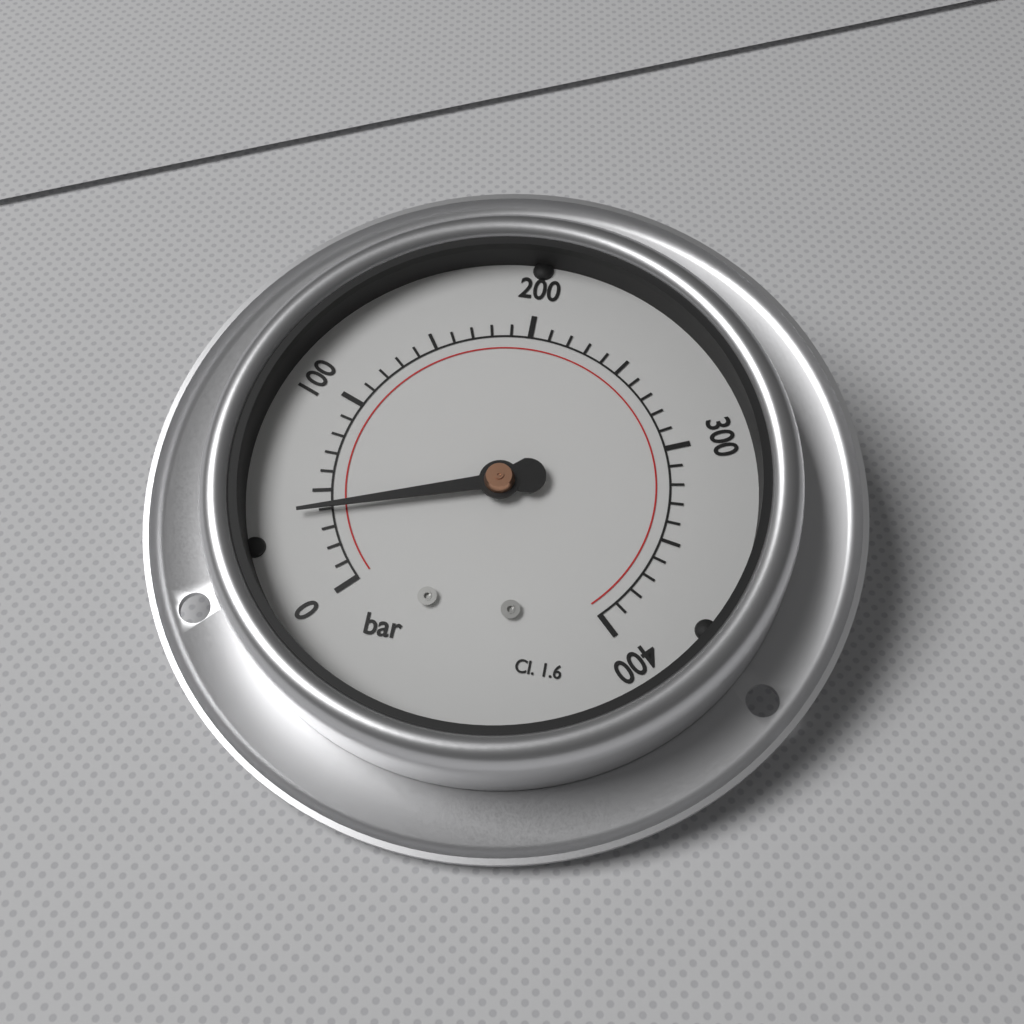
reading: 40 bar
